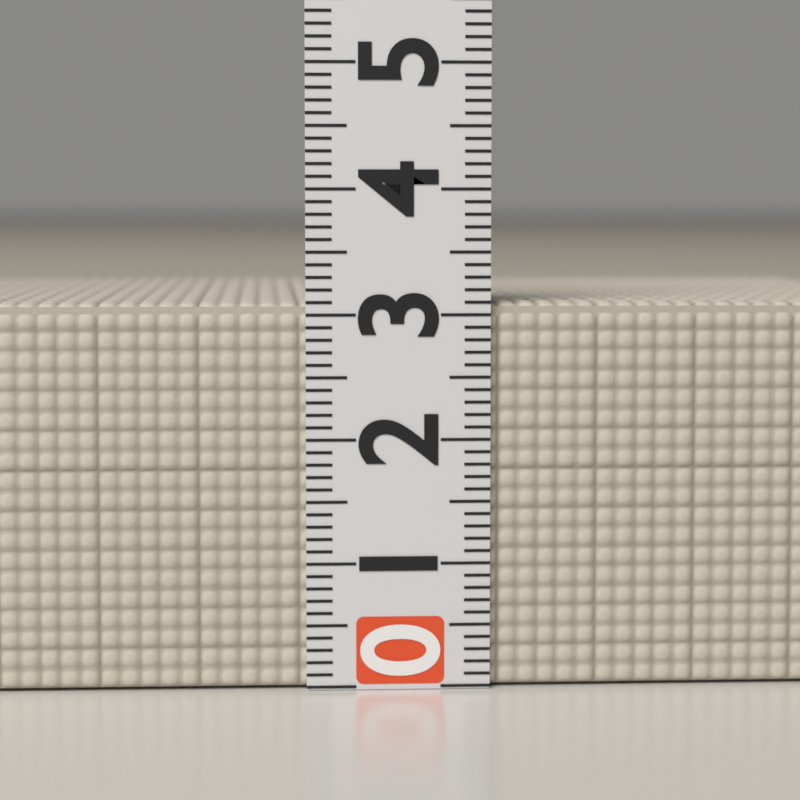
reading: 3.1 (no unit)
